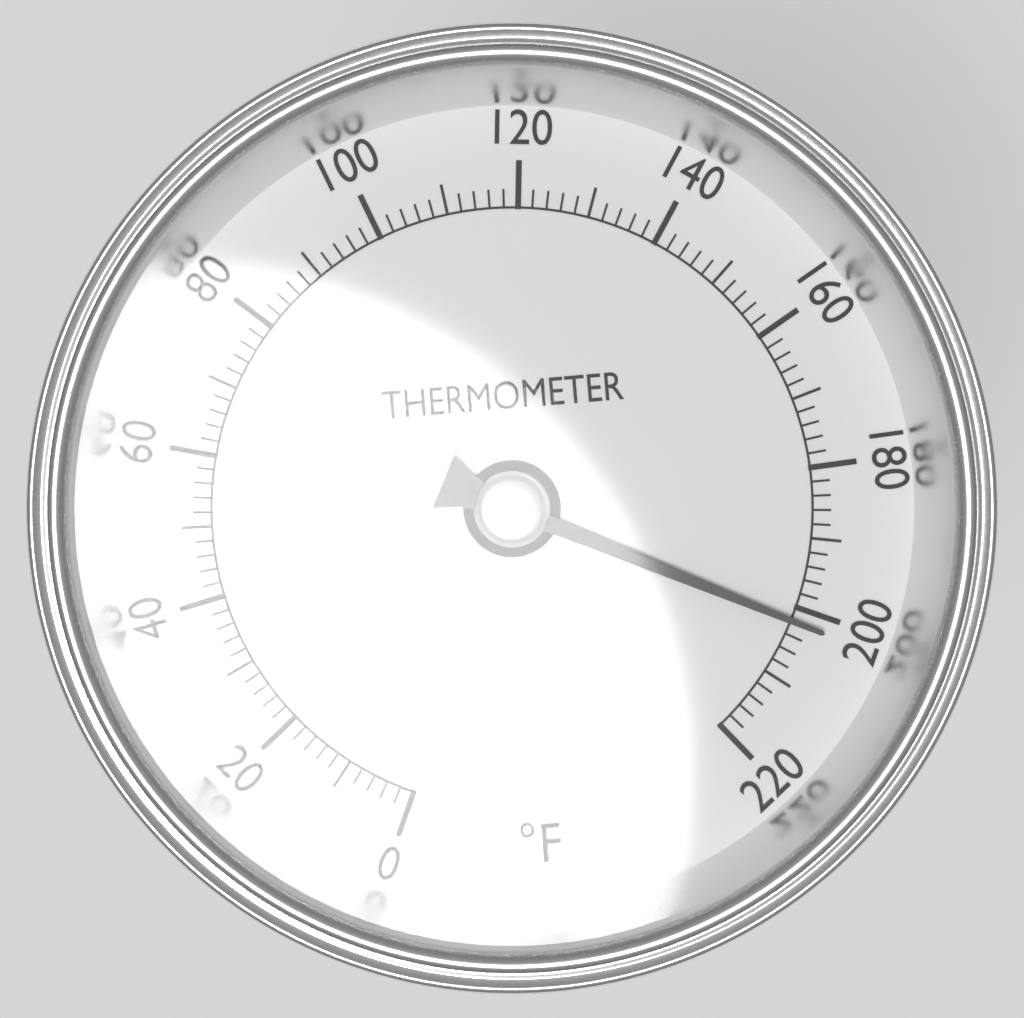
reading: 202 °F
